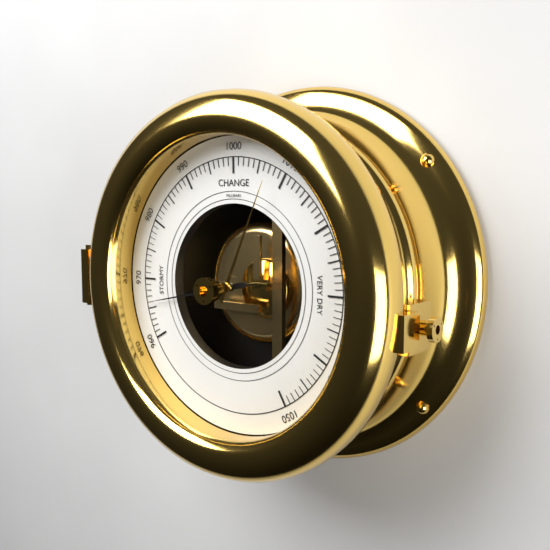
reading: 966 mbar
